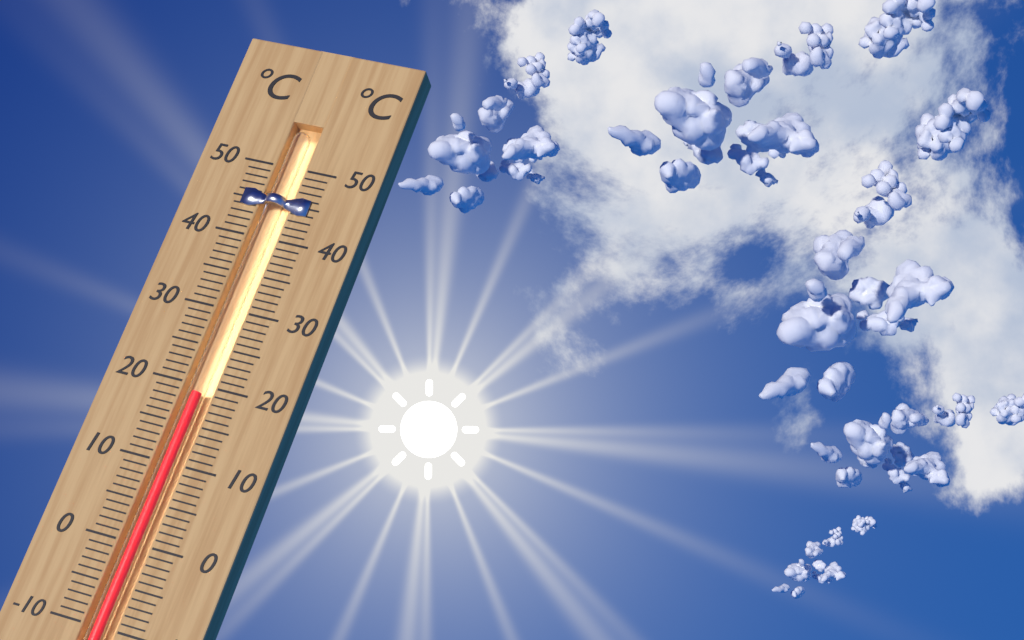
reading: 19 °C
